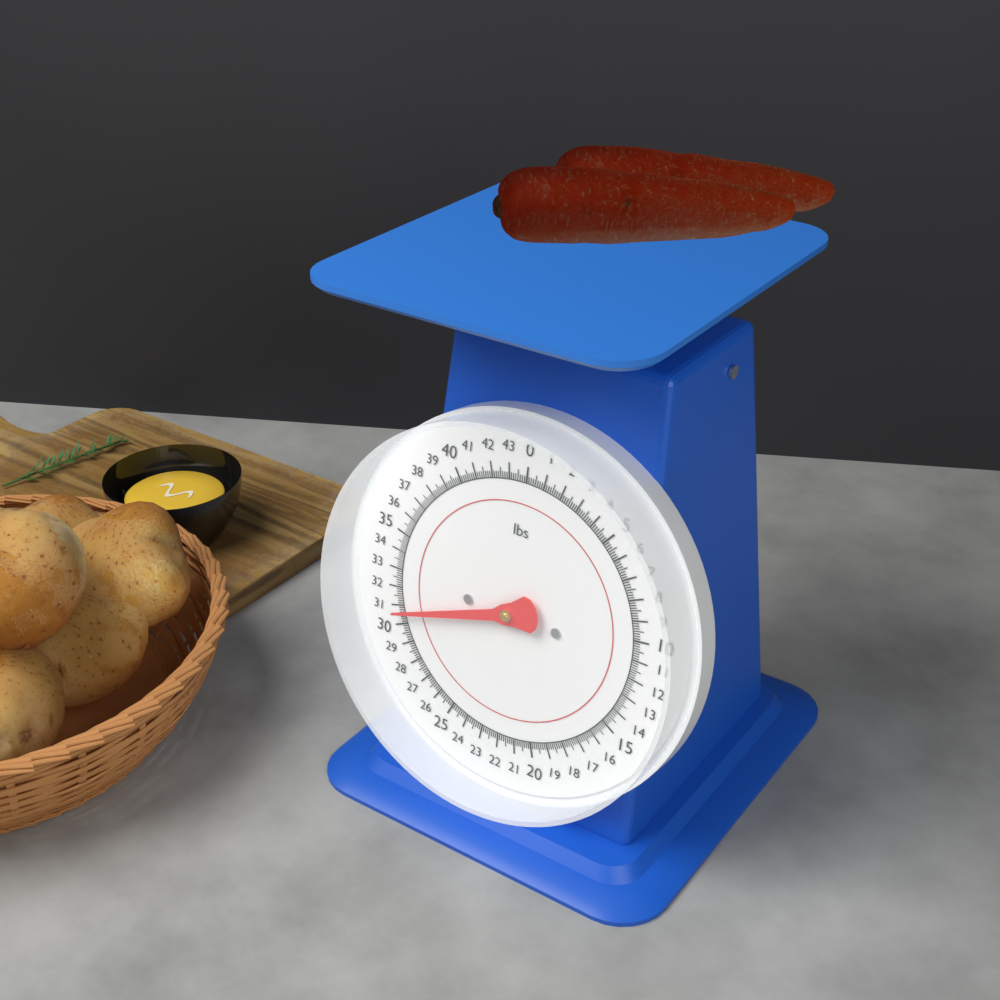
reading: 30.625 lbs
